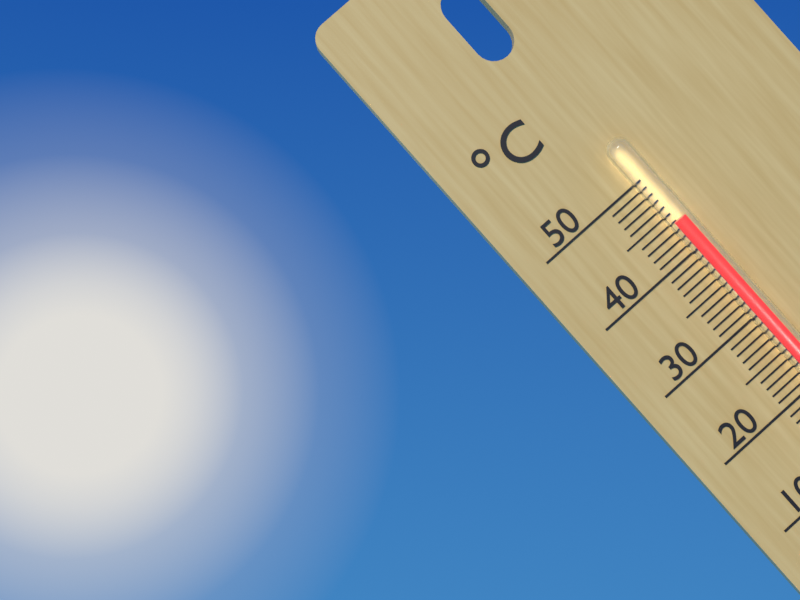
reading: 44 °C
